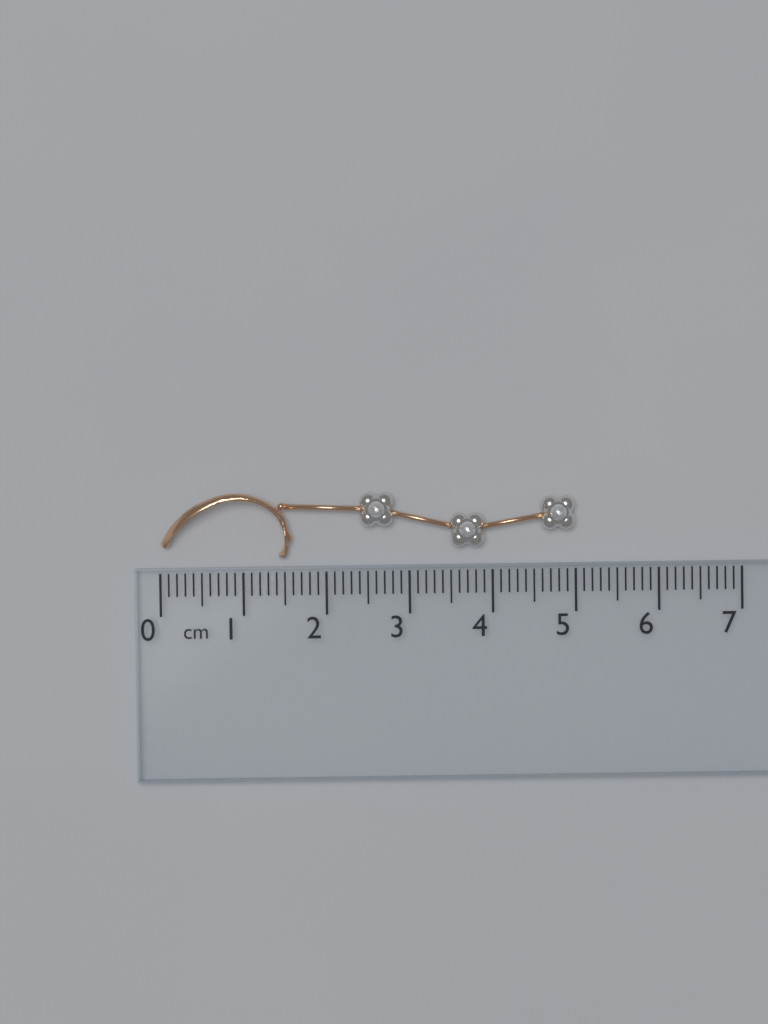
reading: 5.0 cm
